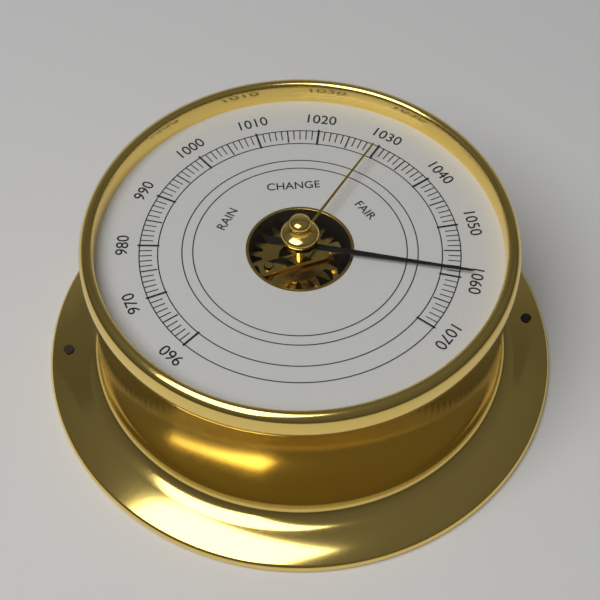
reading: 1059 (no unit)
